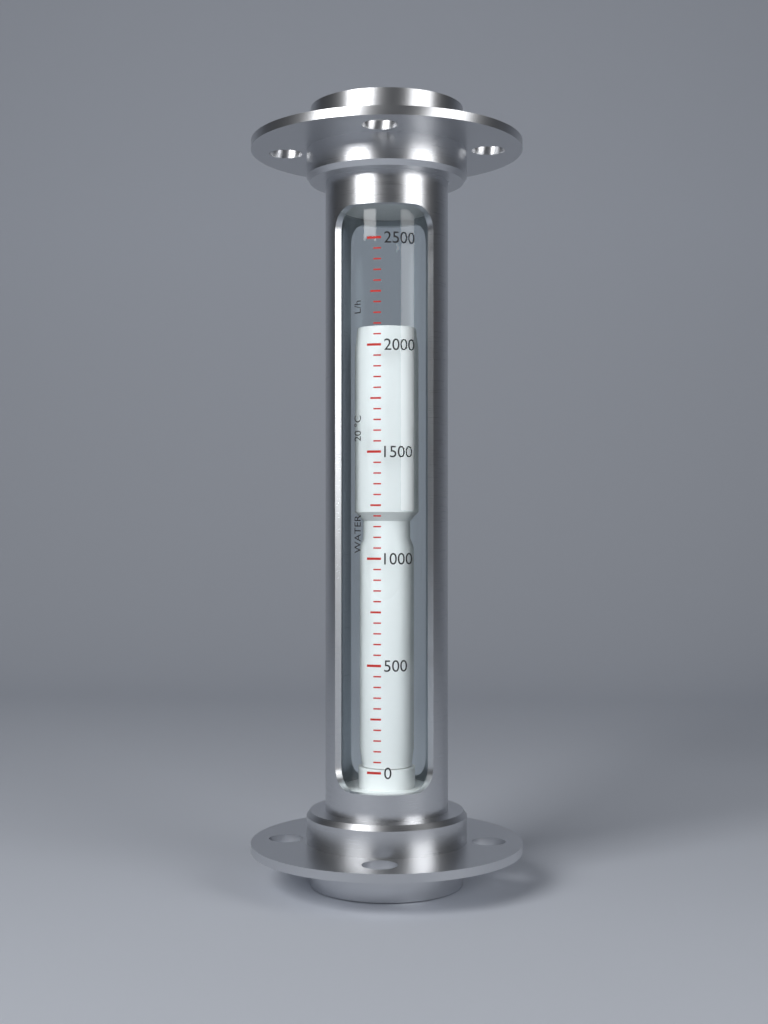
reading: 2100 L/h
